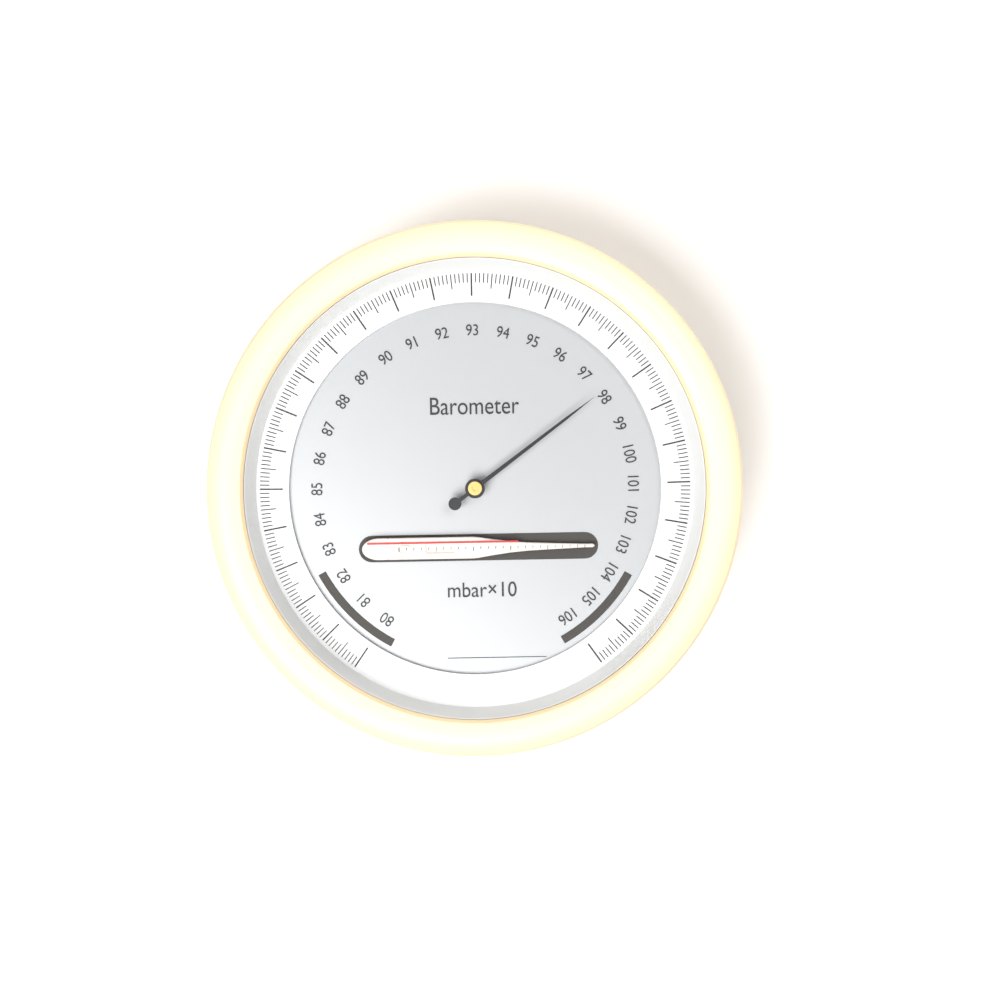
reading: 97.8 mbar×10
